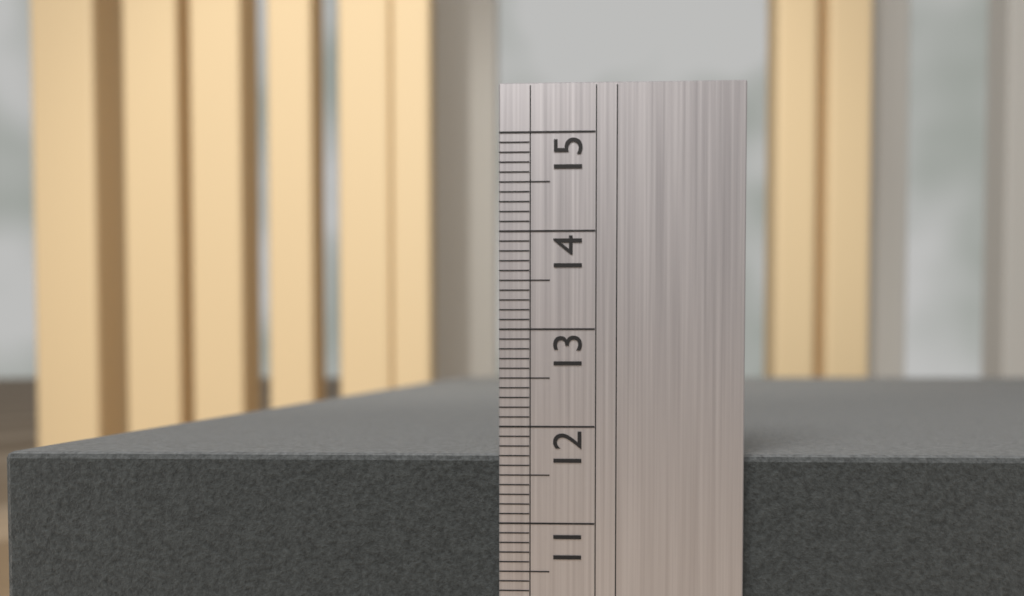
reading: 11.7 (no unit)
